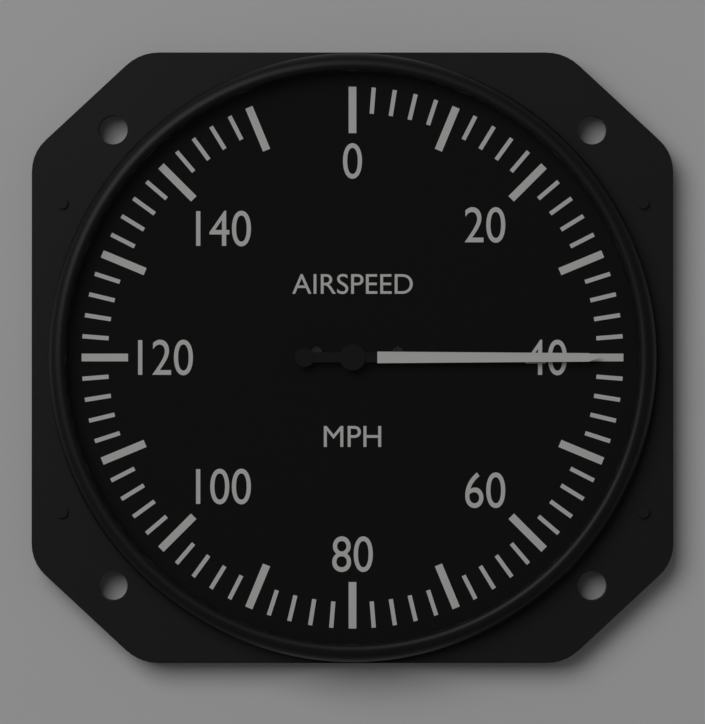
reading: 40 mph
